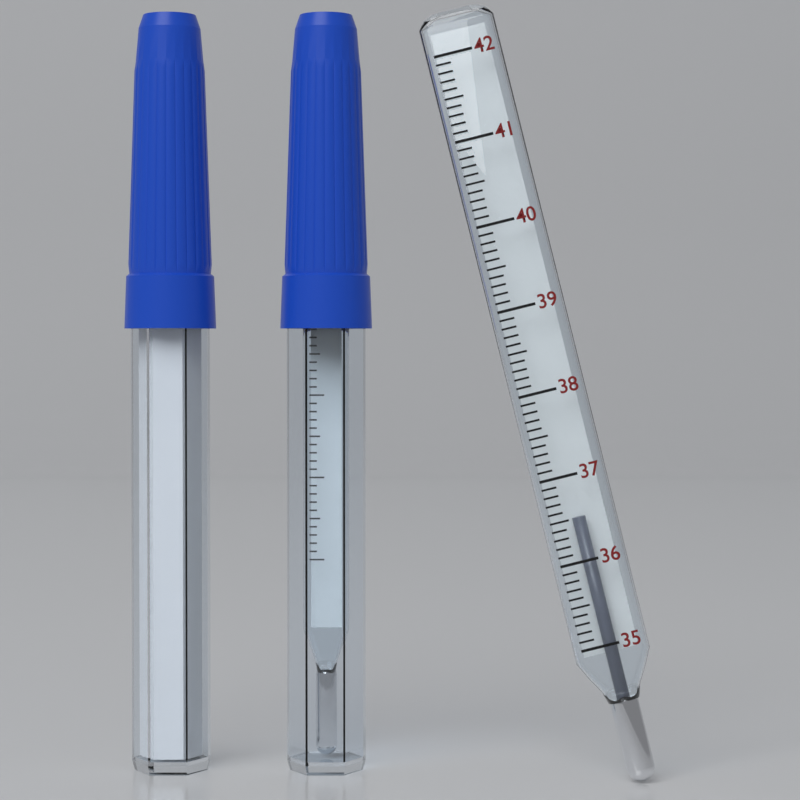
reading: 36.5 (no unit)
